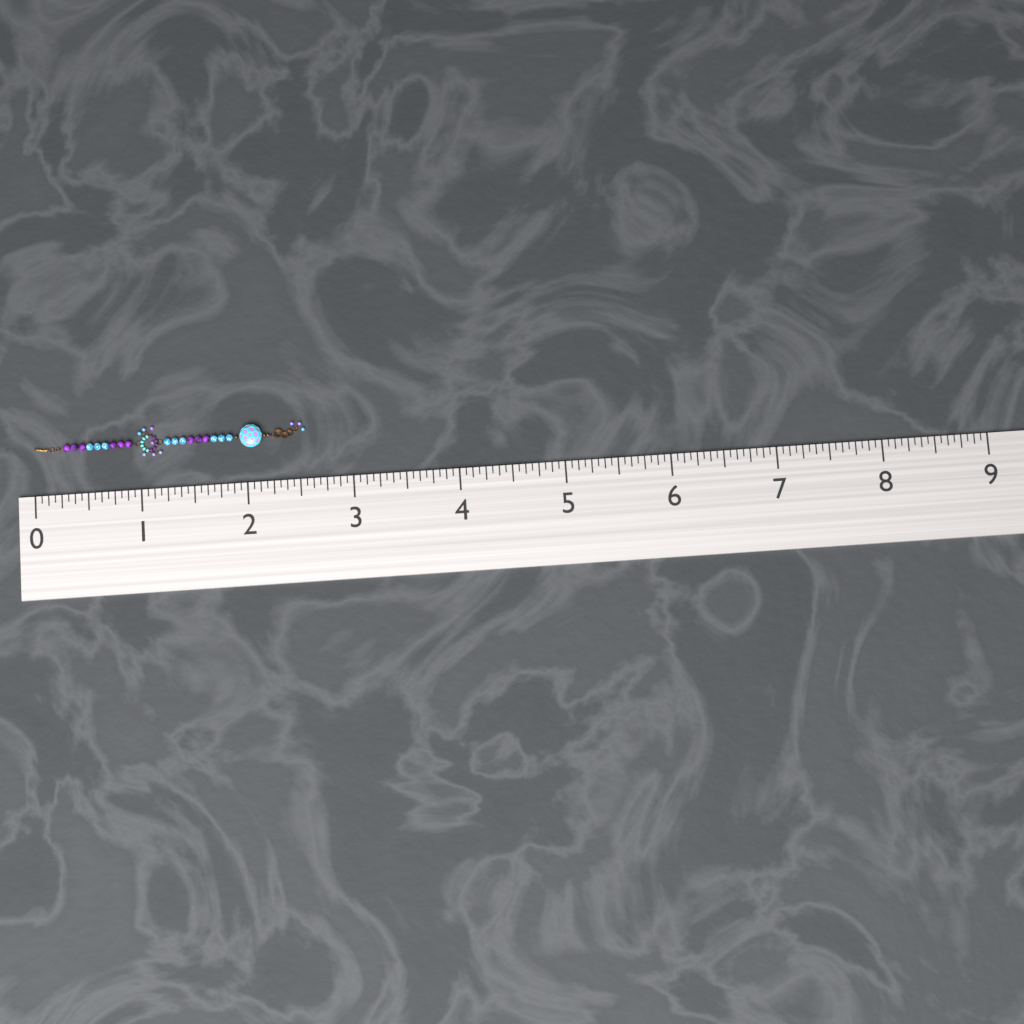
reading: 2.5625 (no unit)
